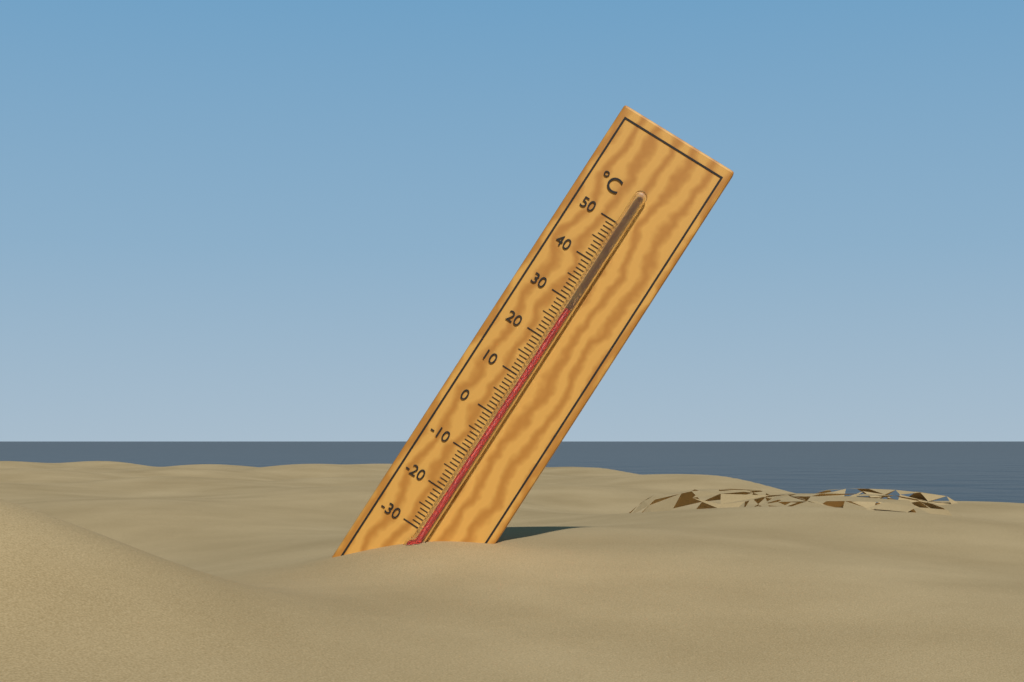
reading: 28 °C
